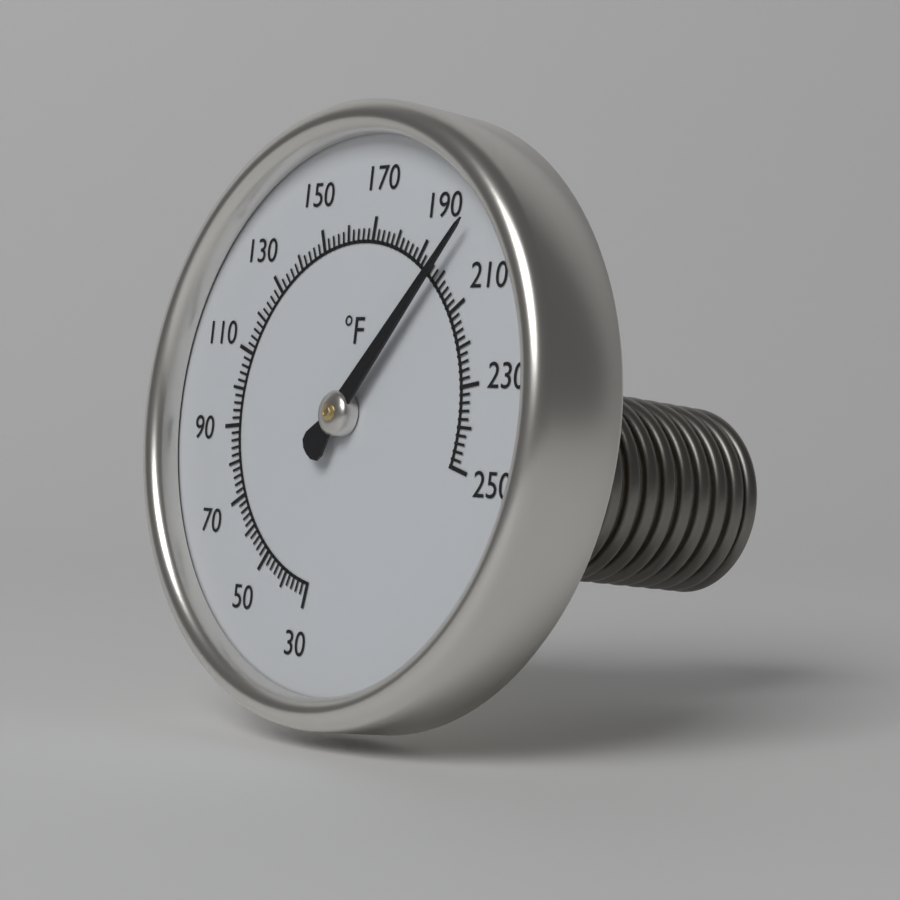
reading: 198 °F
